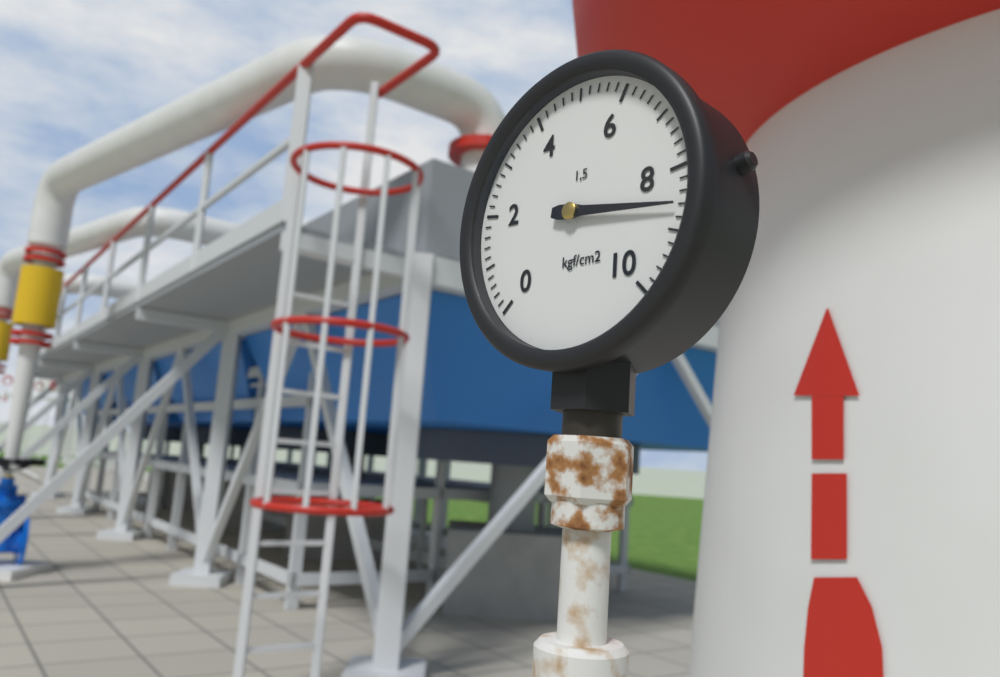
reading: 8.6 kgf/cm²
